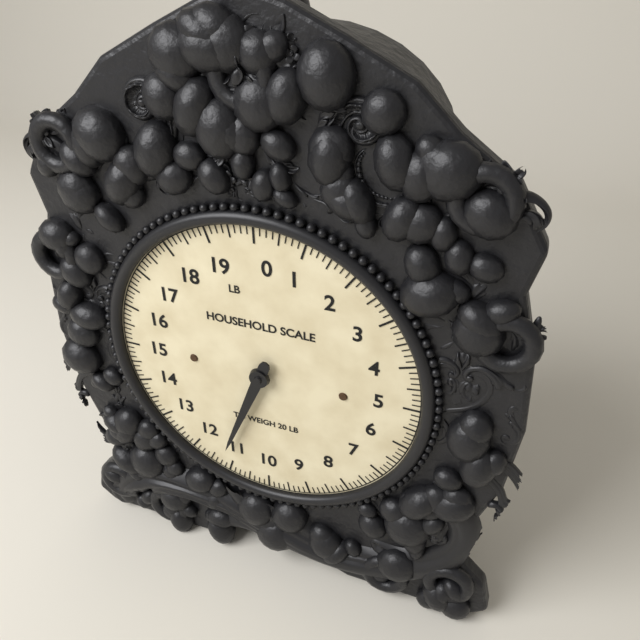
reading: 11.250 lb
